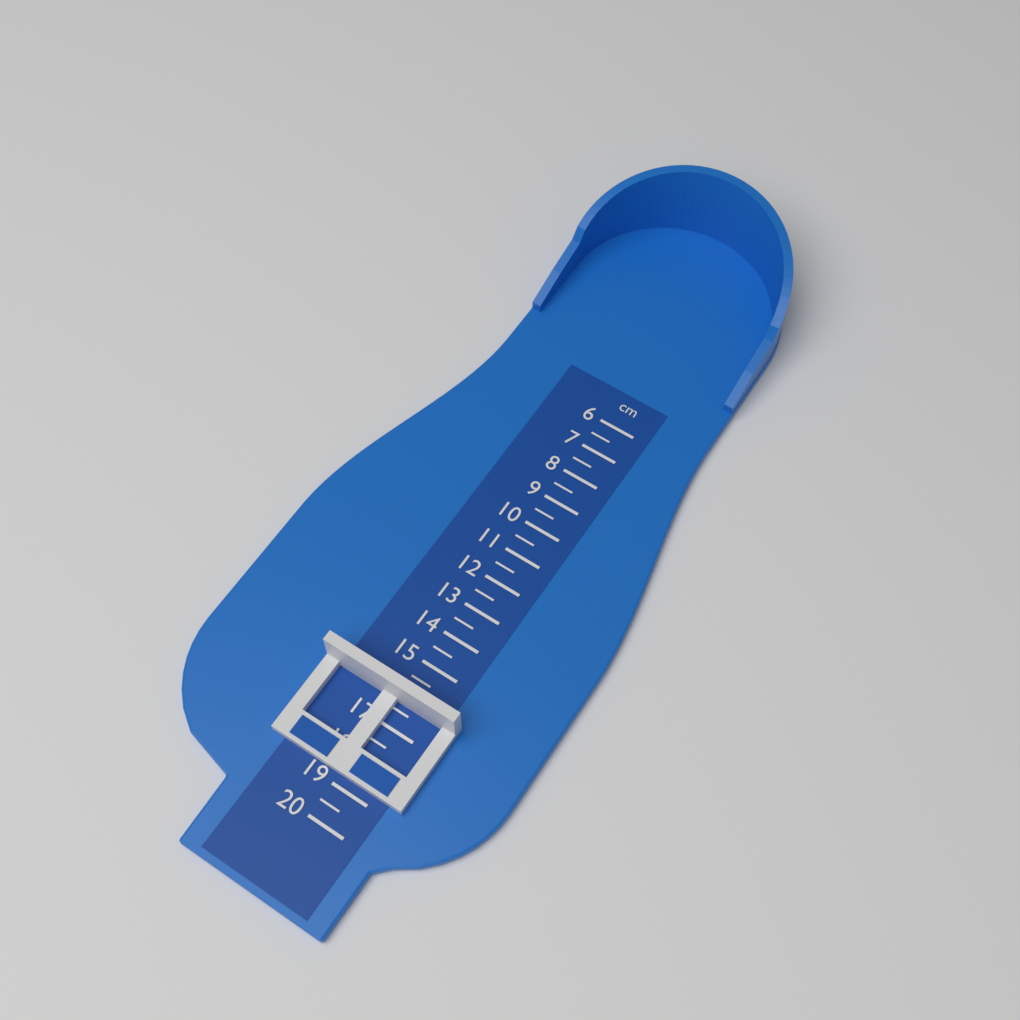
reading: 16.0 cm
